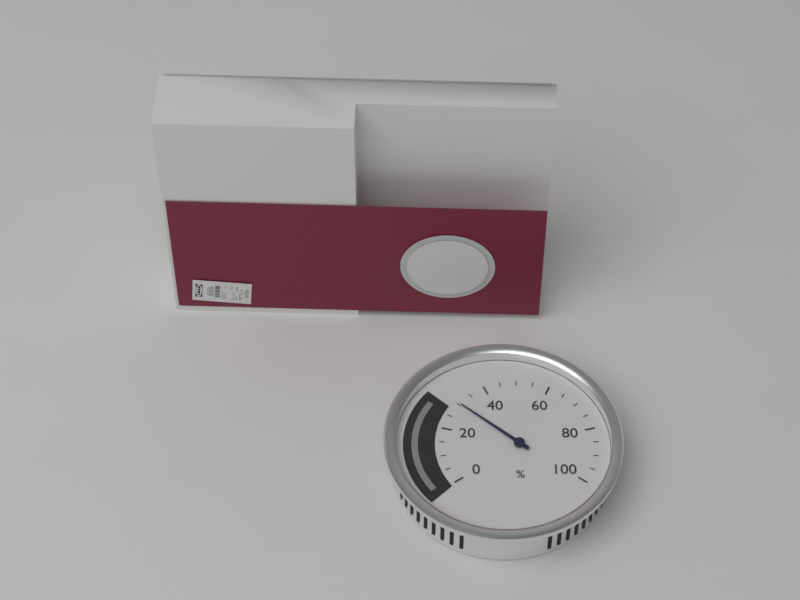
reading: 30 %
